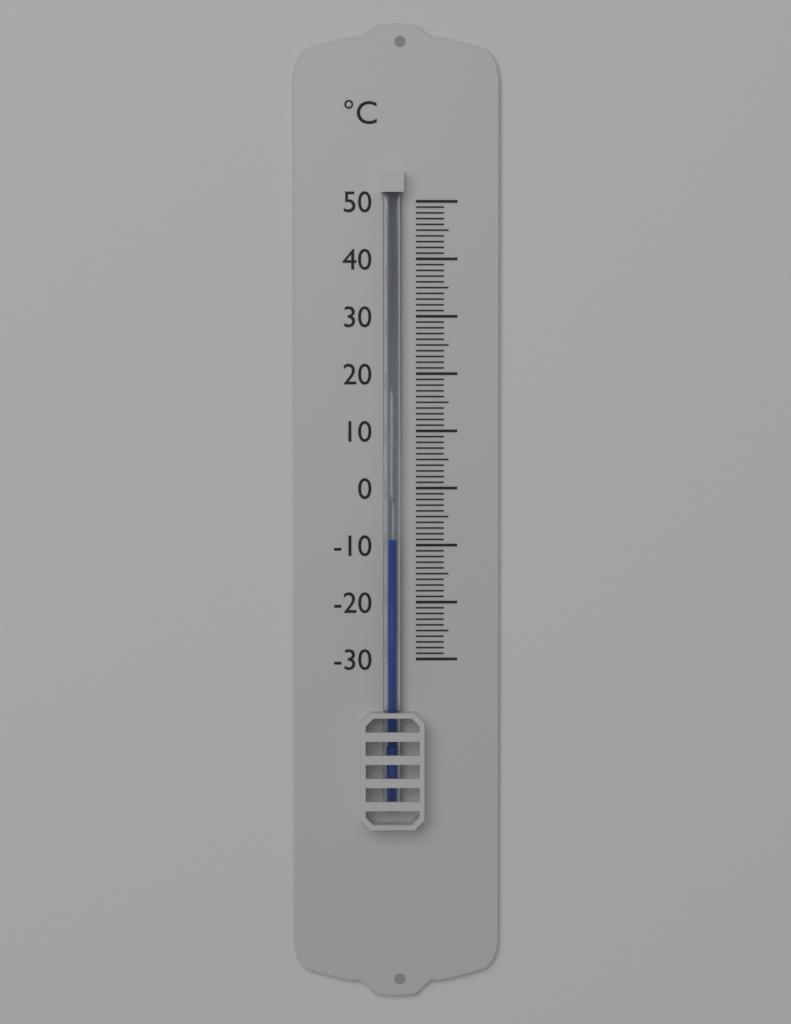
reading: -9 °C
